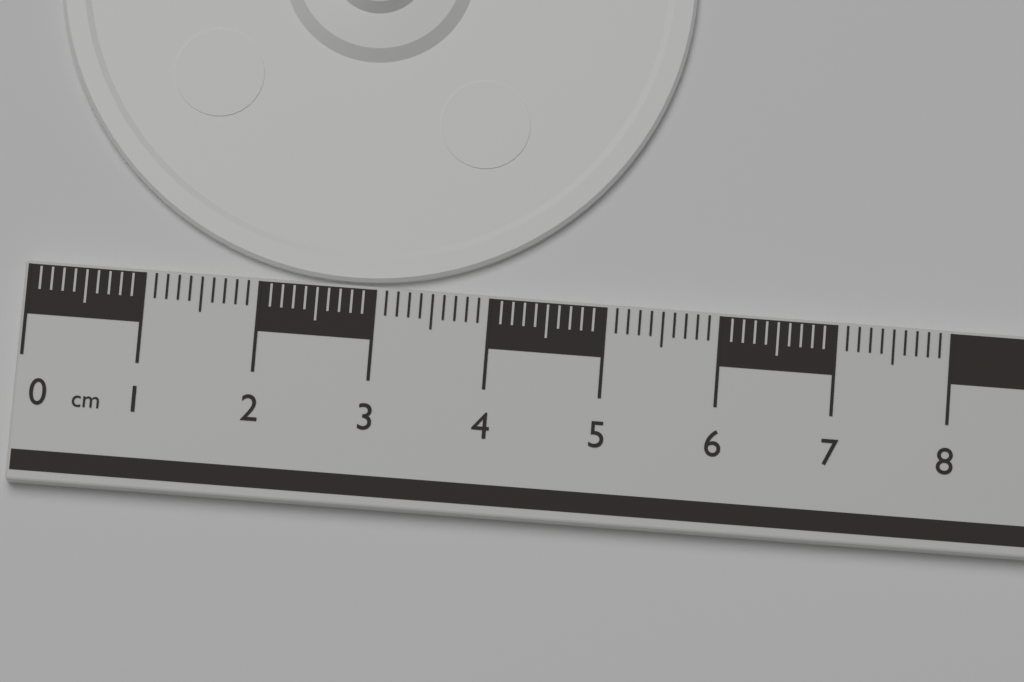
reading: 5.6 cm
